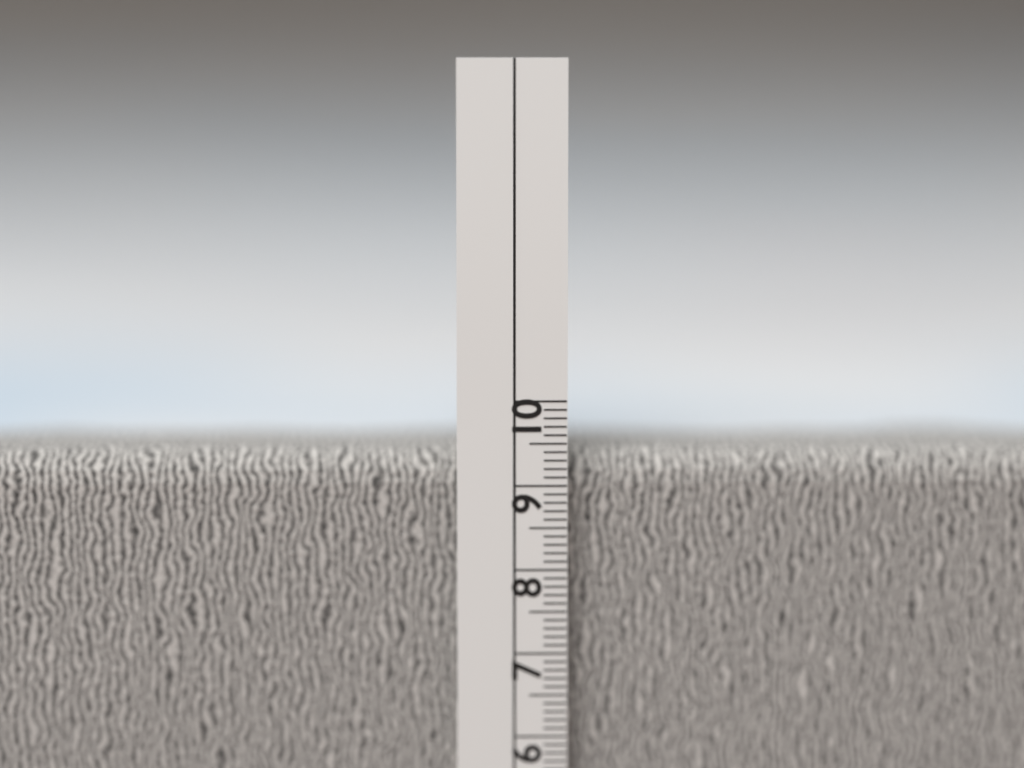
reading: 9.4 cm
